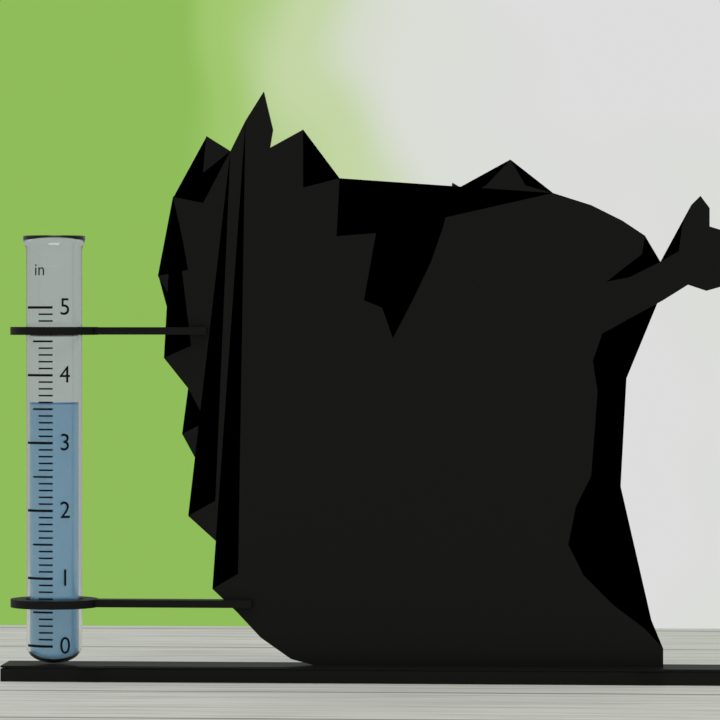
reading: 3.6 in
